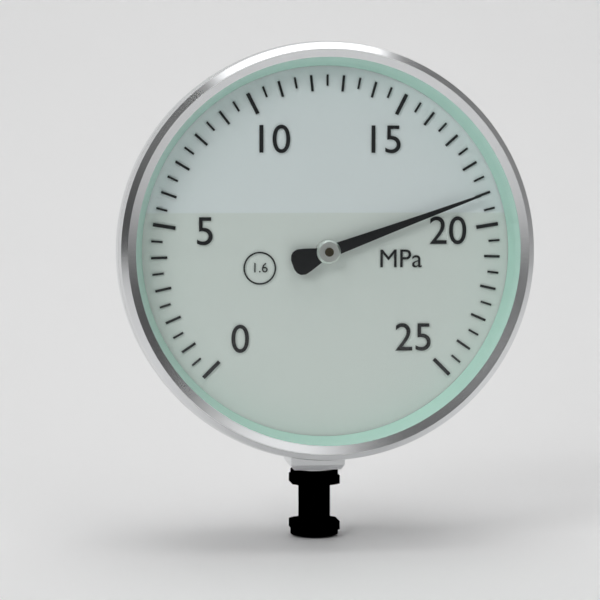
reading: 19.0 MPa
